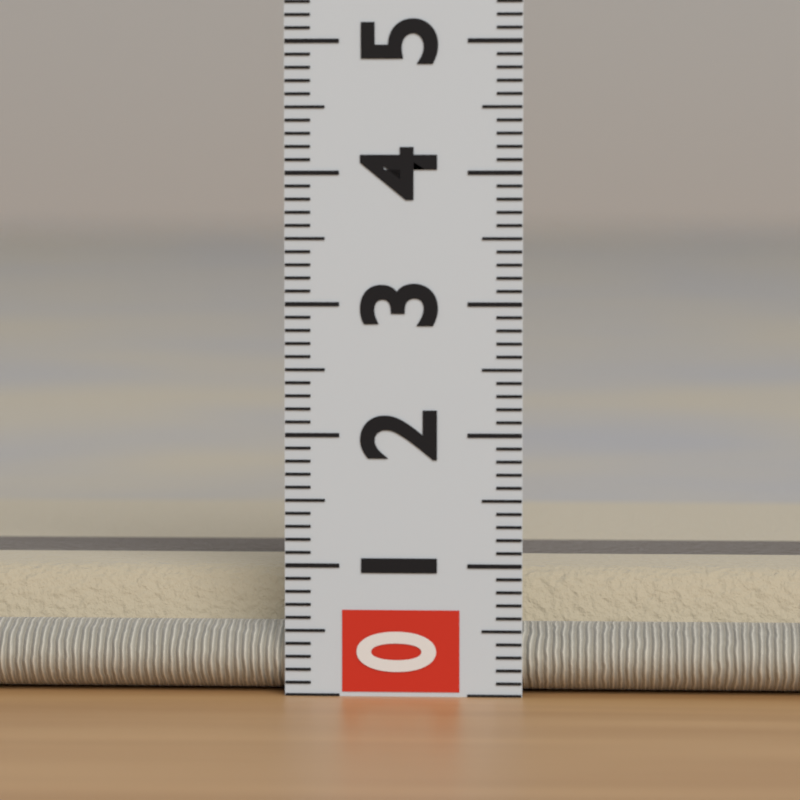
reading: 0.9 (no unit)
